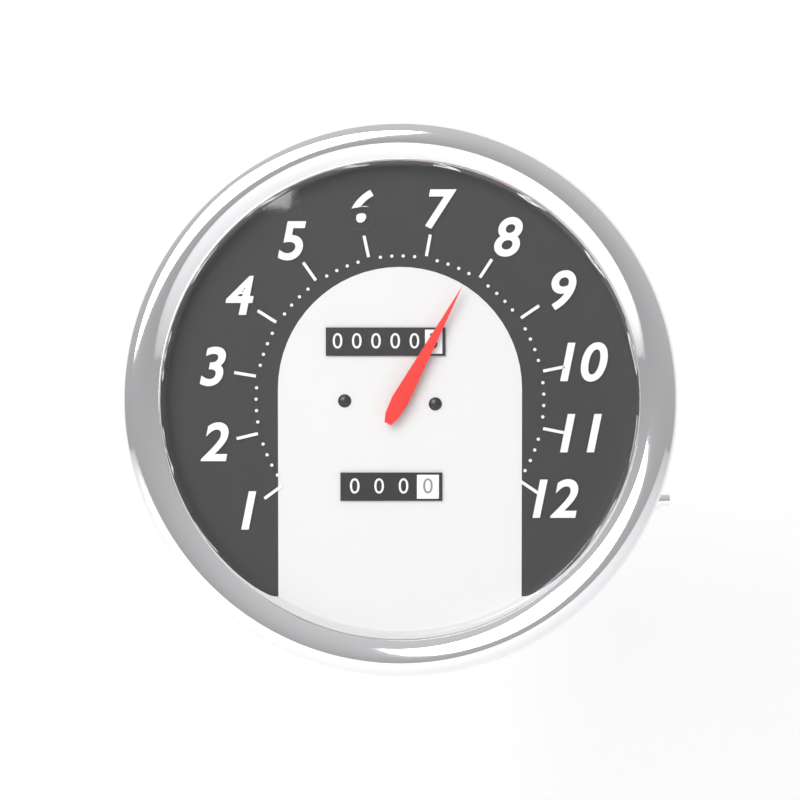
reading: 7.8 (no unit)
